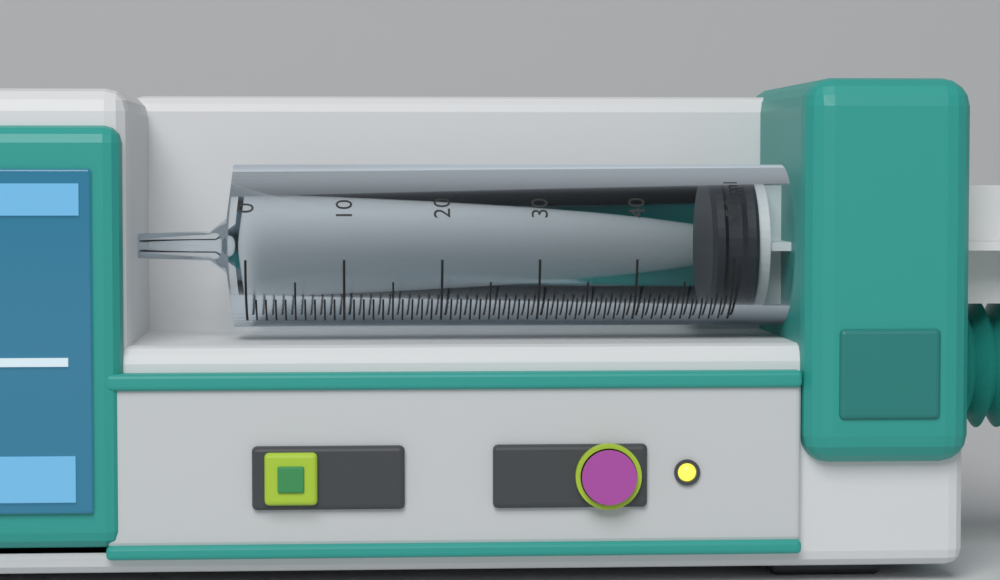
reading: 48 ml
